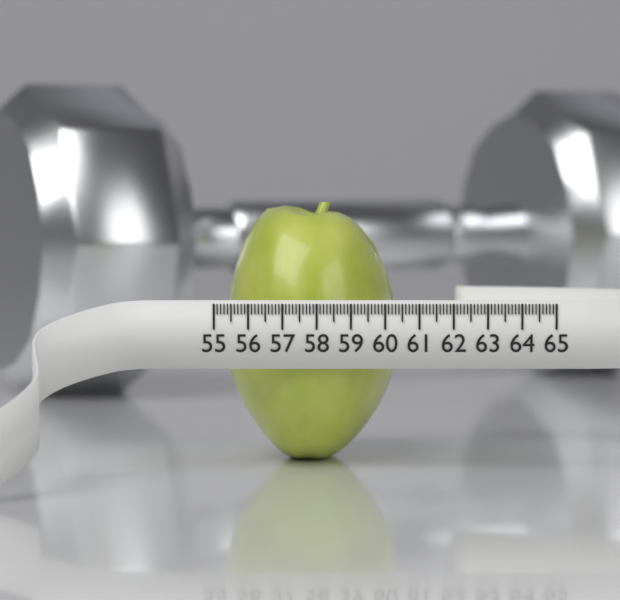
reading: 60.2 (no unit)
